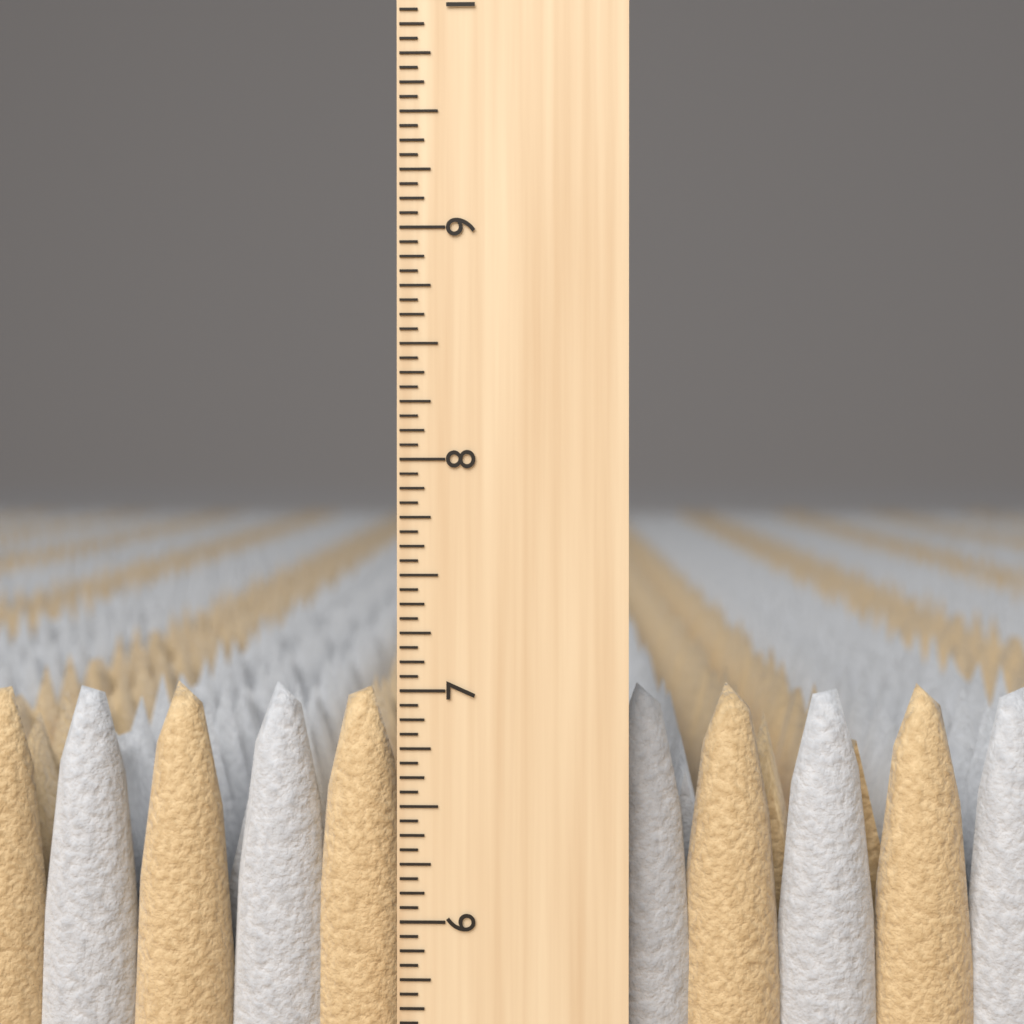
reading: 7.0000 inch
